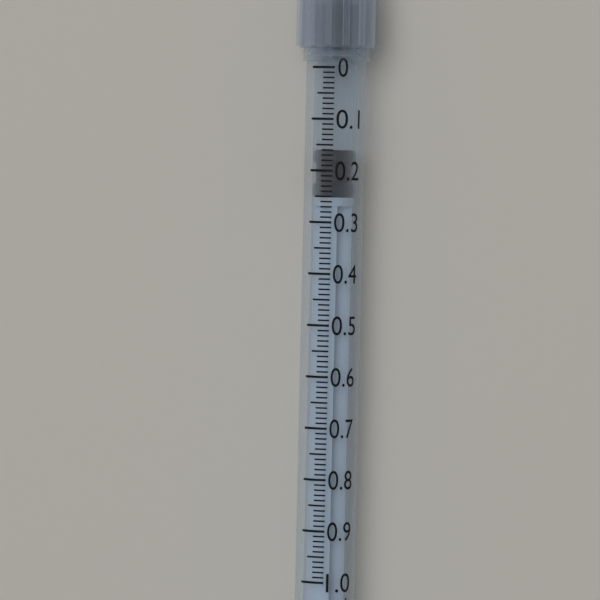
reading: 0.16 ml
